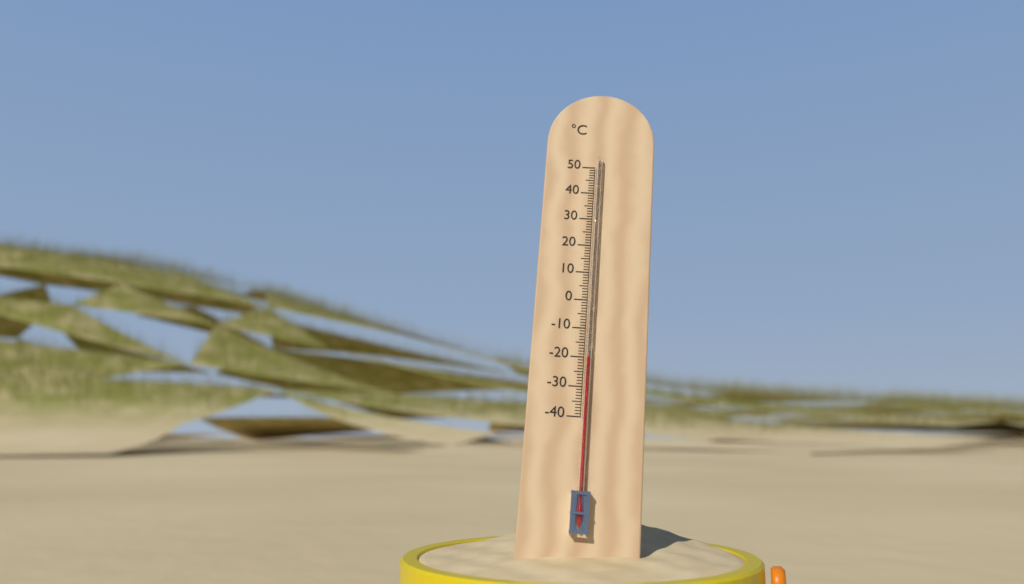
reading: -20 °C
